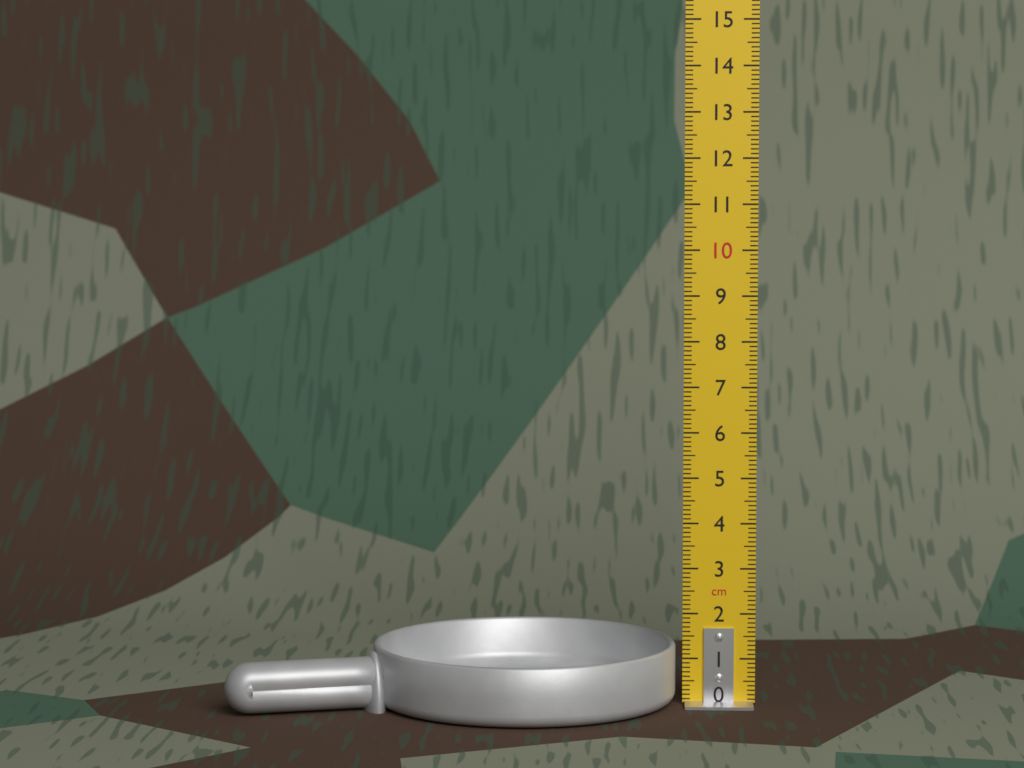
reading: 1.3 cm
